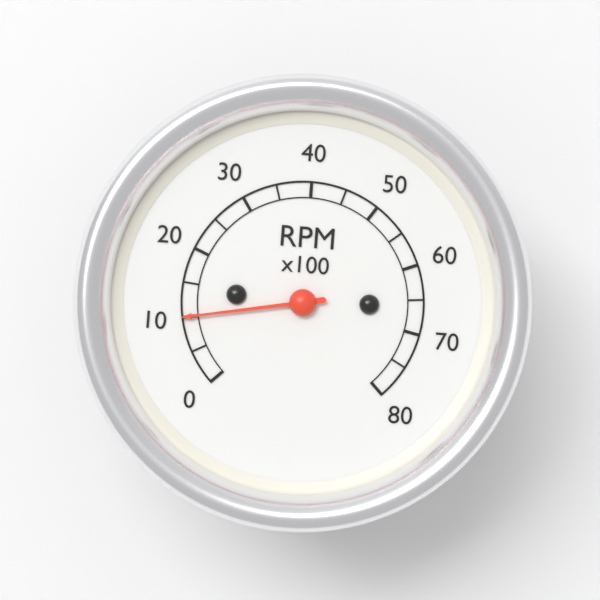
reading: 10 RPM x100
